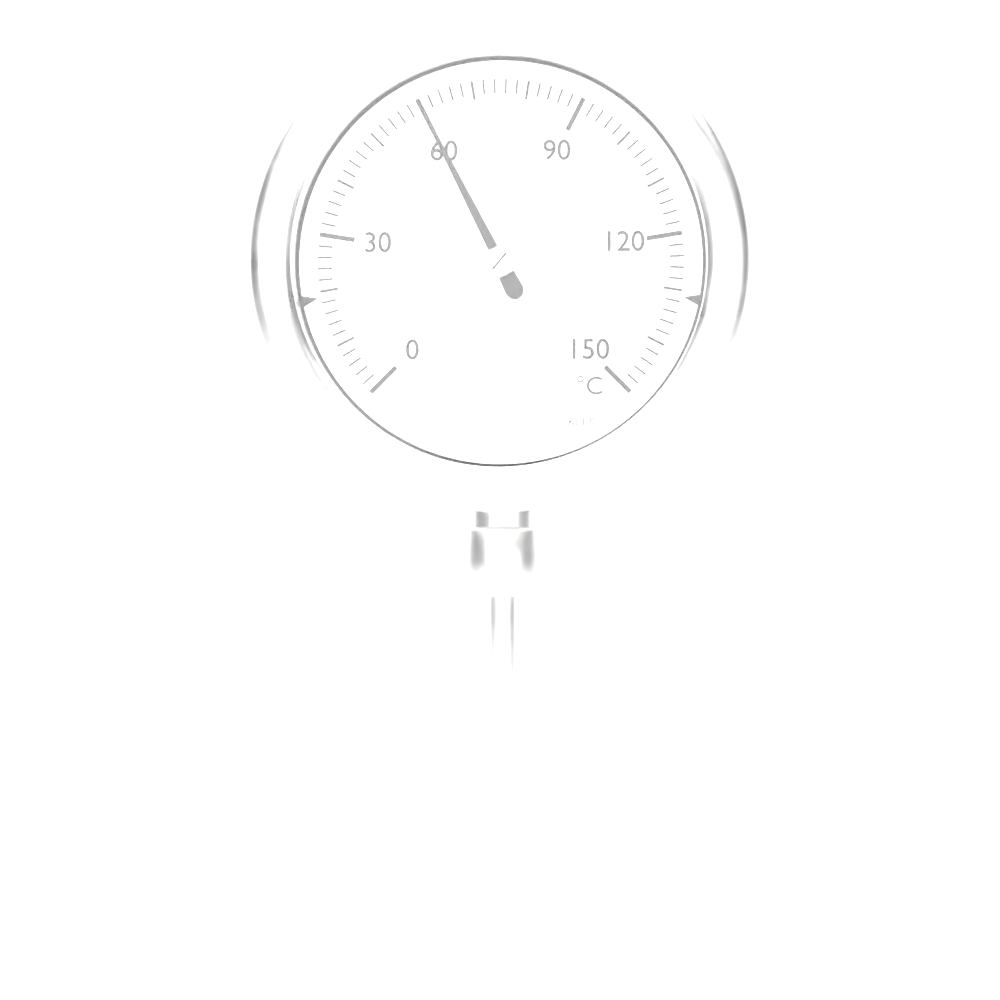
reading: 60 °C
